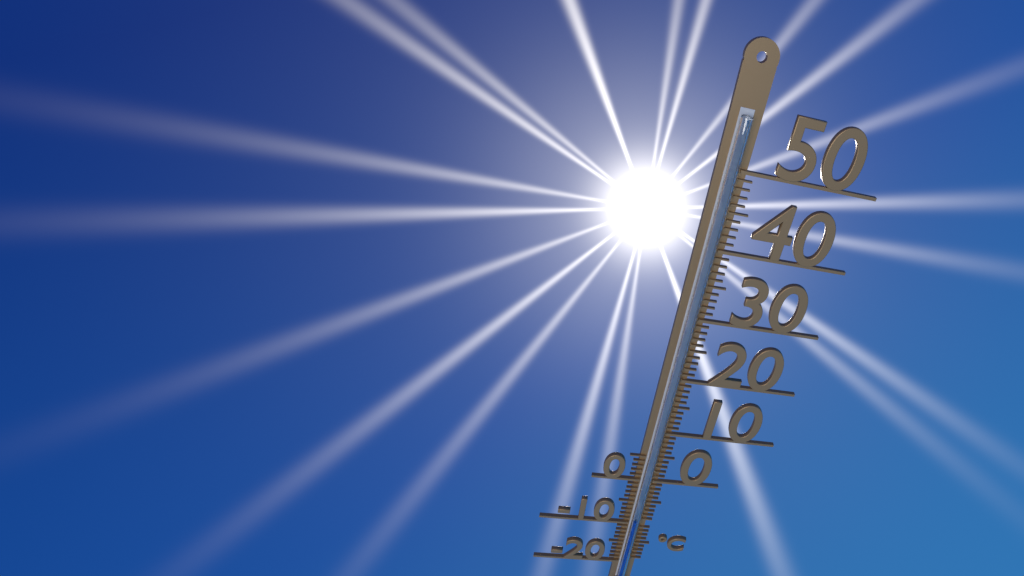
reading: -9 °C
